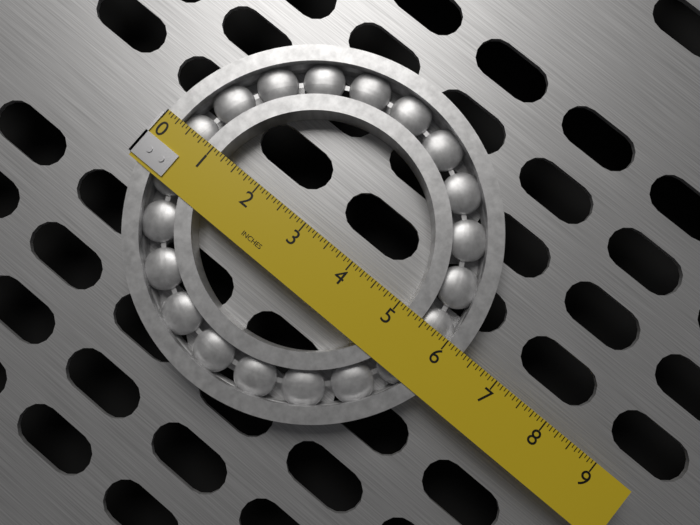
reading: 6.3125 in
